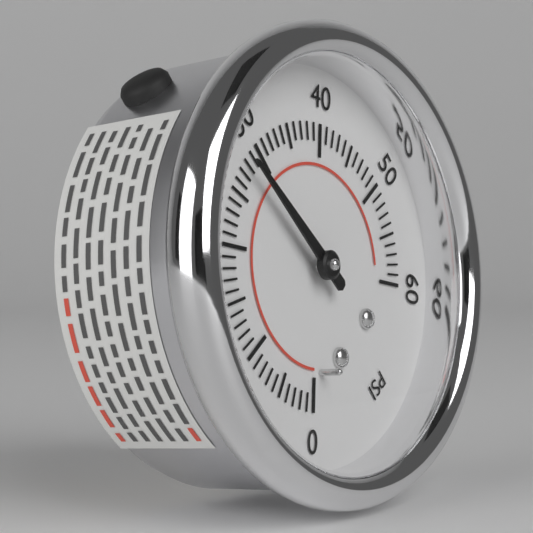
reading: 28 psi
